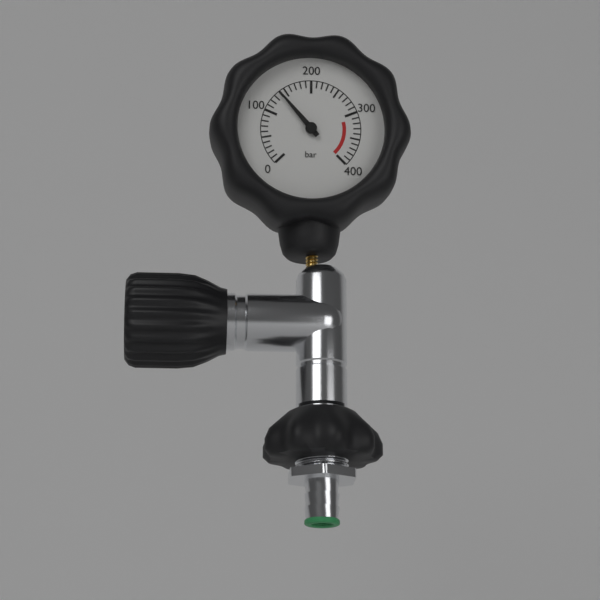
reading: 140 bar
